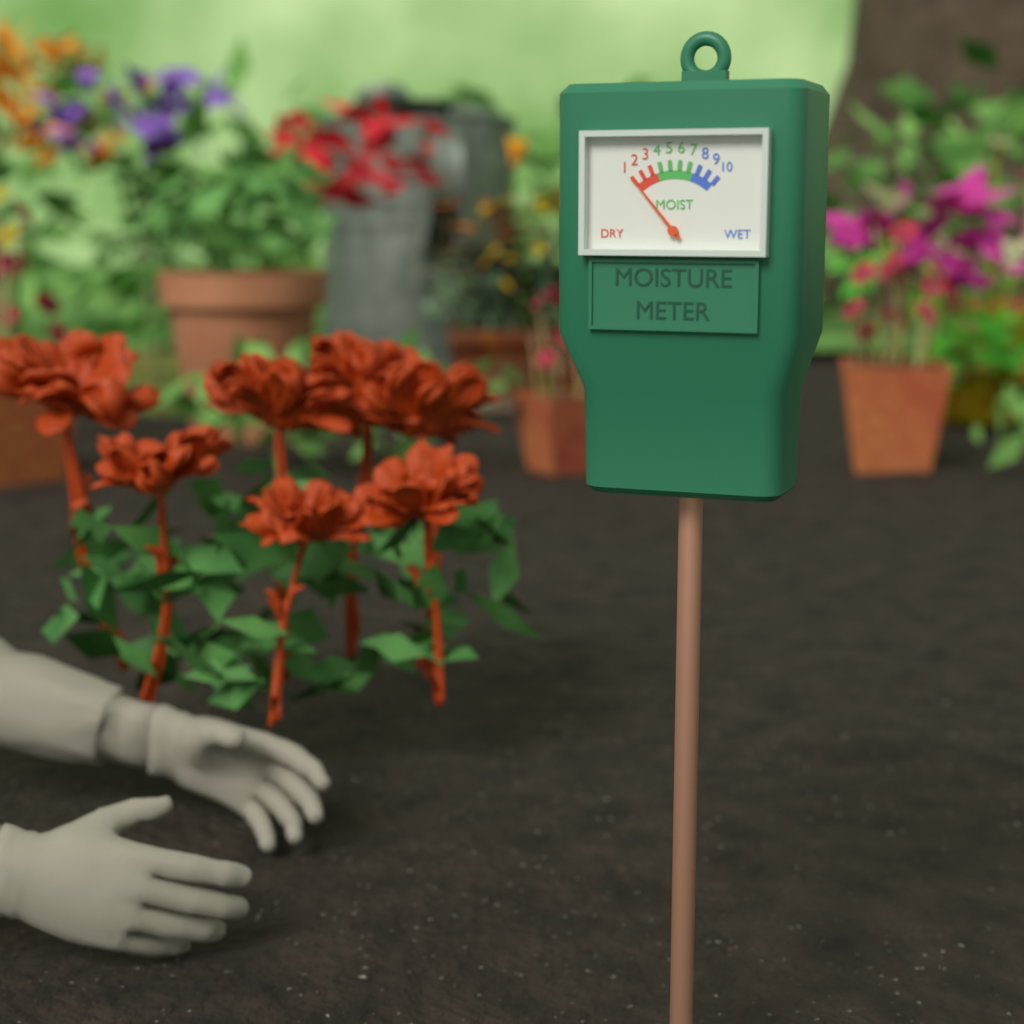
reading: 1 (no unit)
